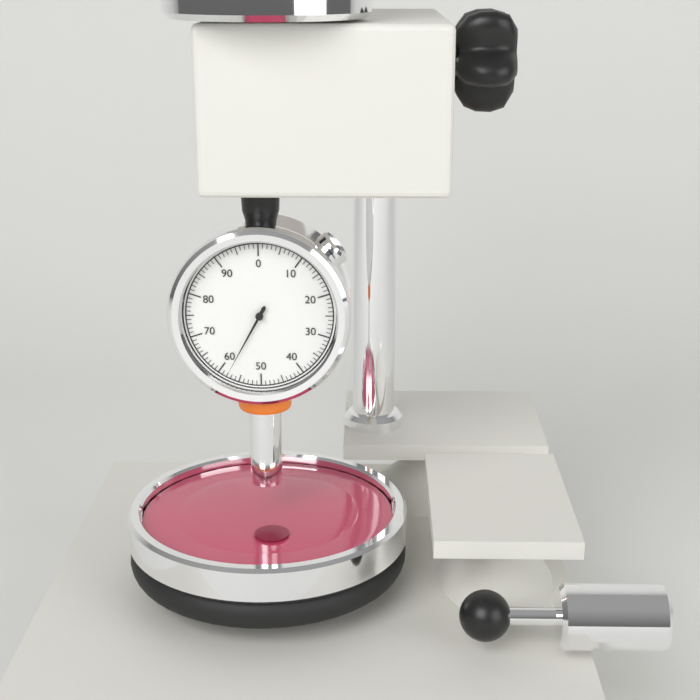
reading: 58 (no unit)
